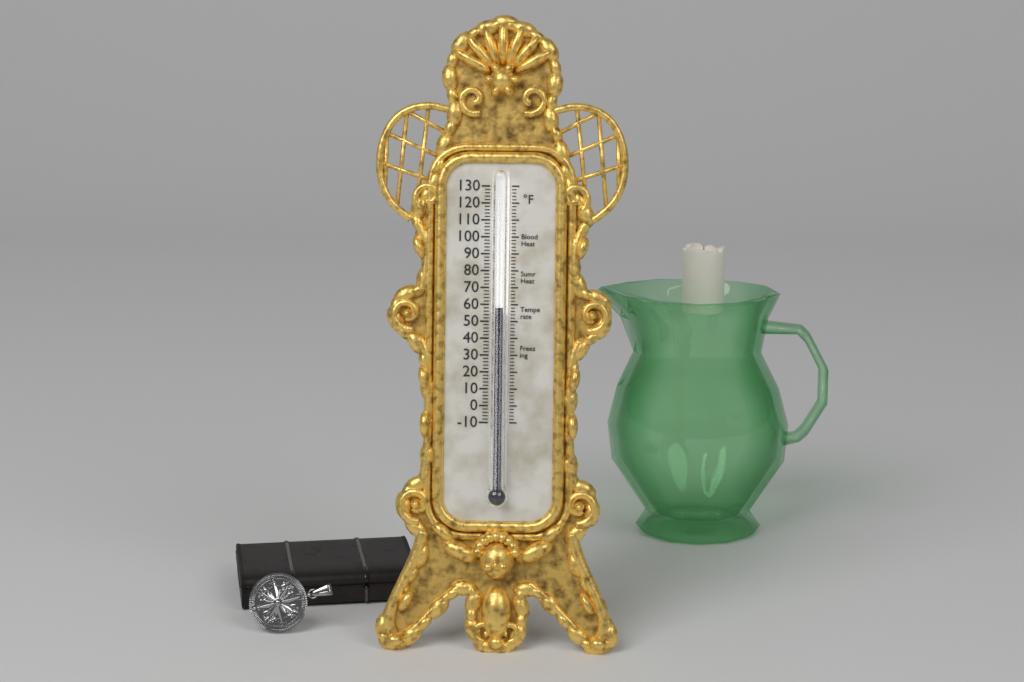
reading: 58 °F
